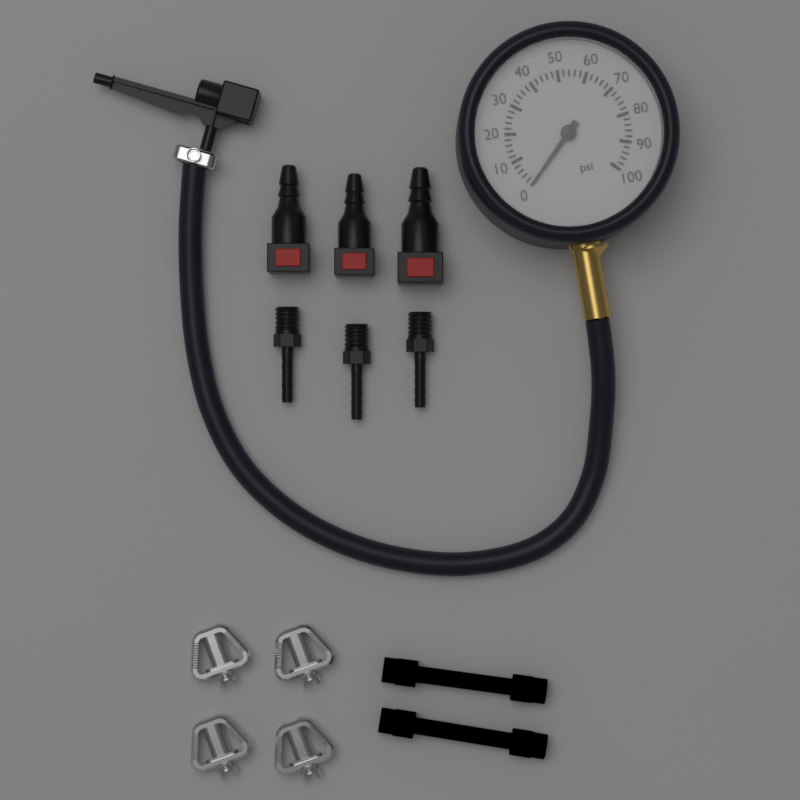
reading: 0 psi
